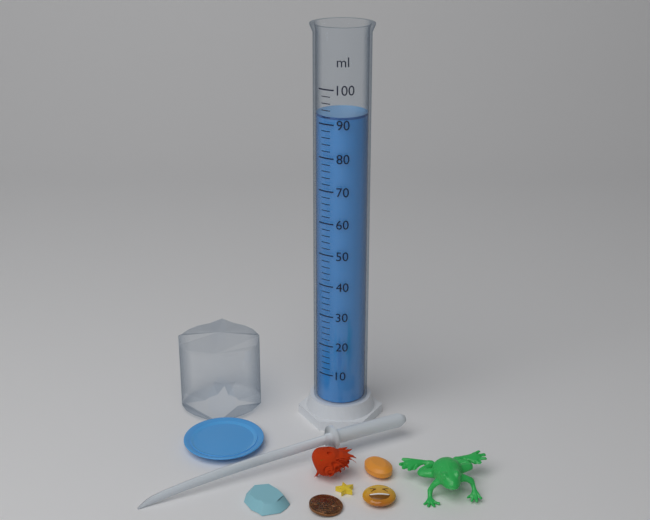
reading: 92 ml
